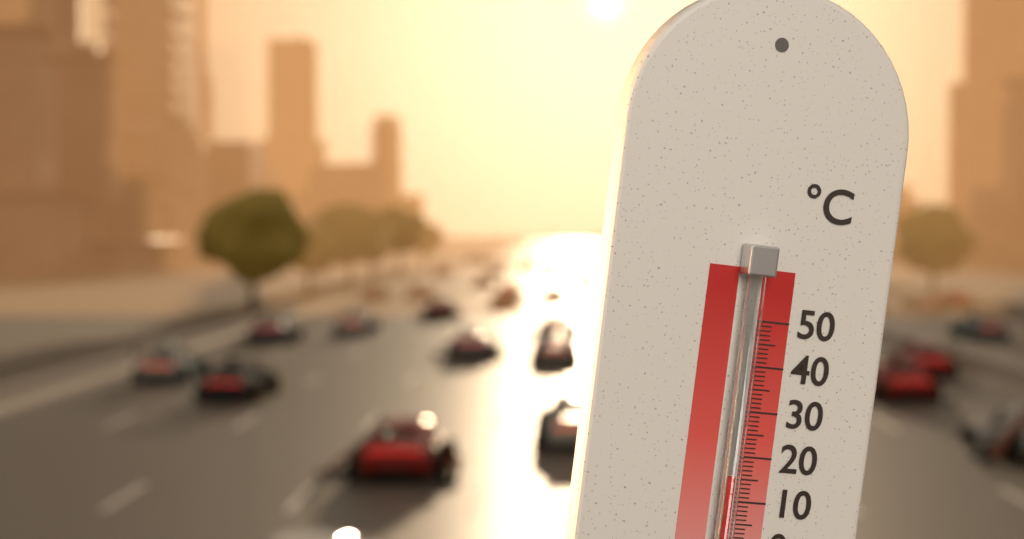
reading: 16 °C
